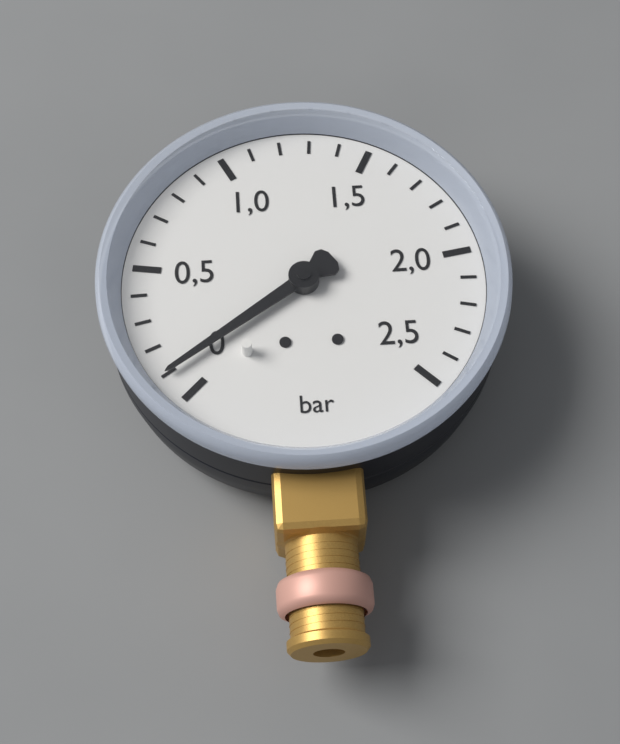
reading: 0.1 bar
